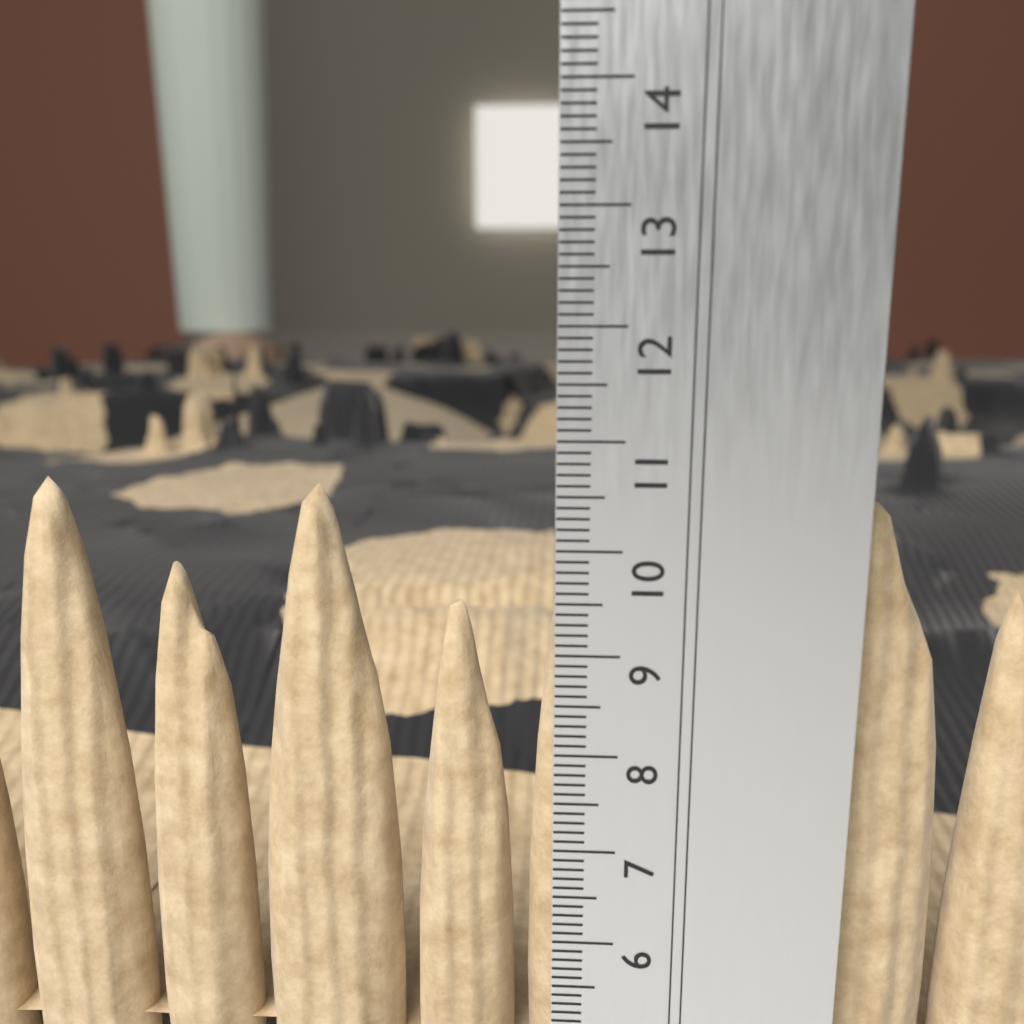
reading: 10.5 cm
